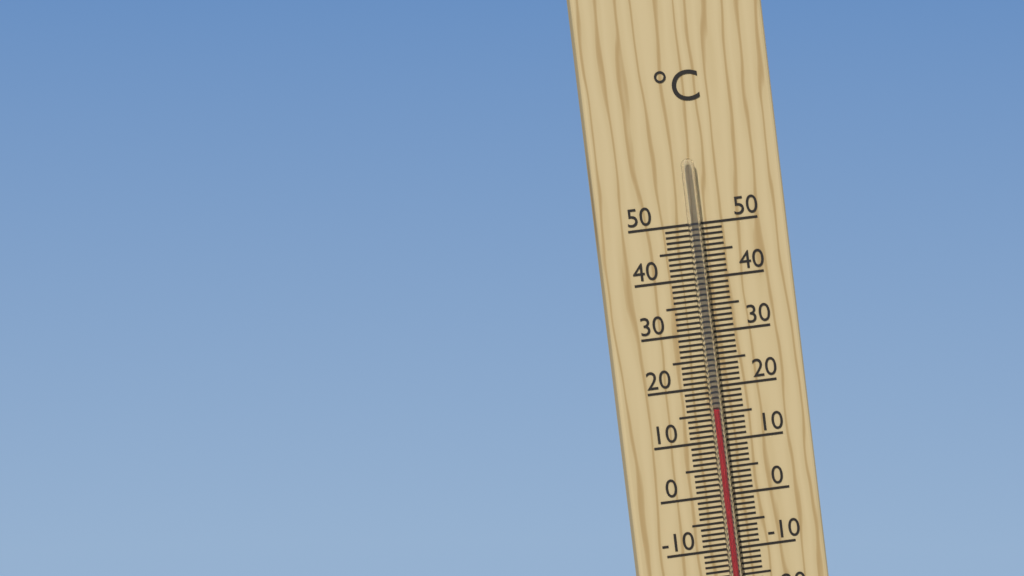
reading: 16 °C
